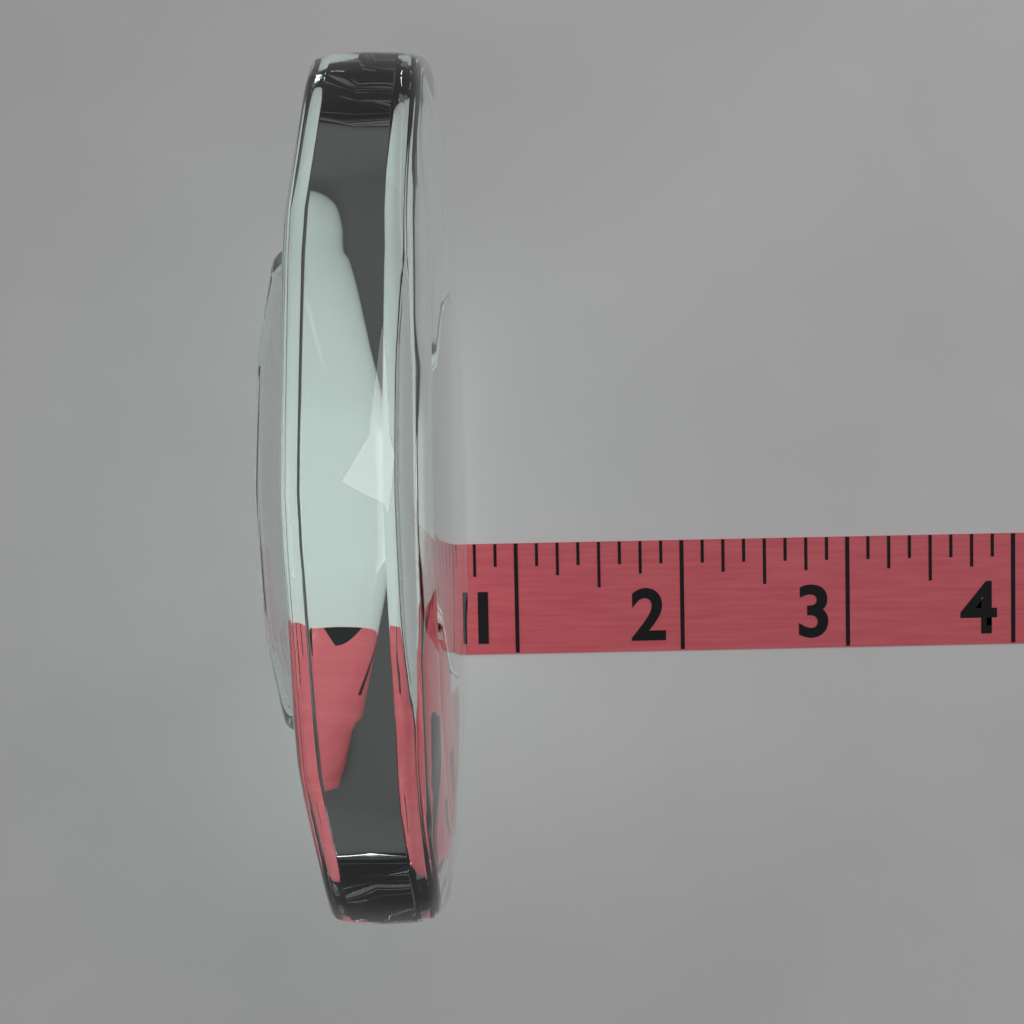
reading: 0.750 (no unit)
